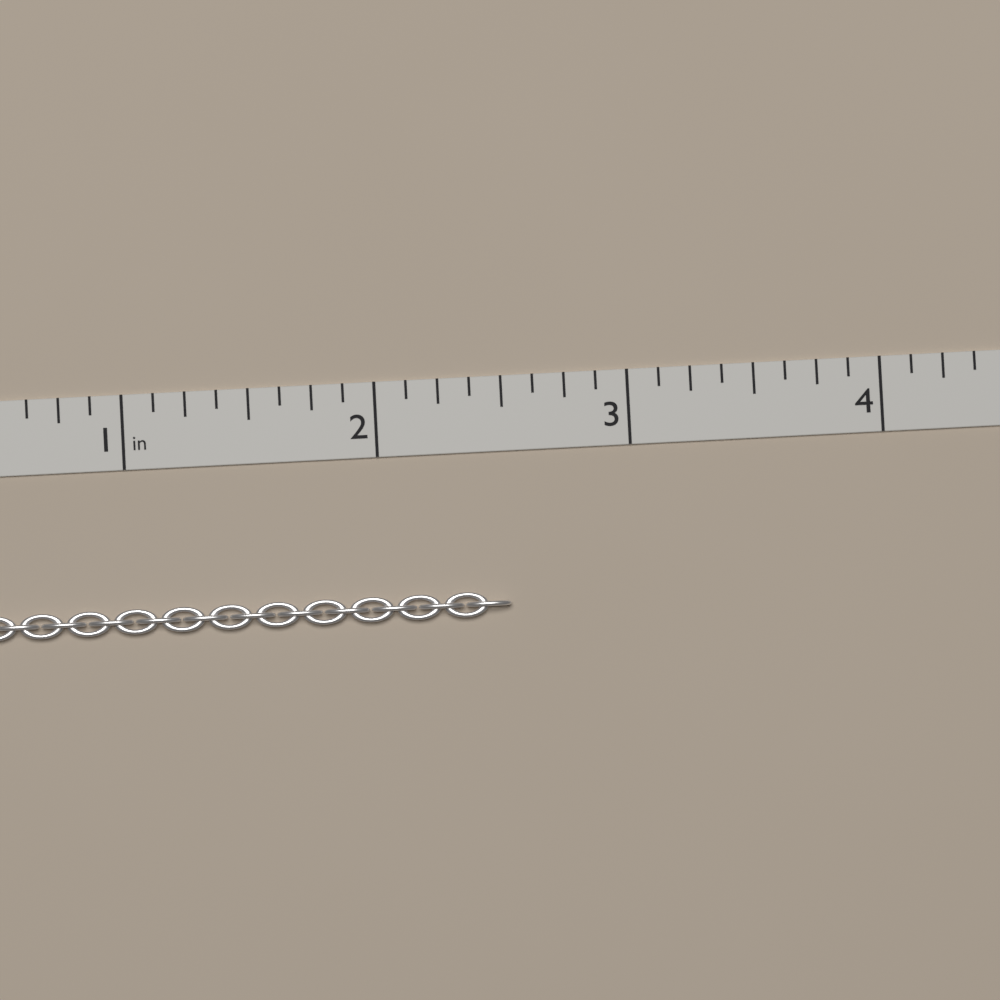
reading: 2.500 in
